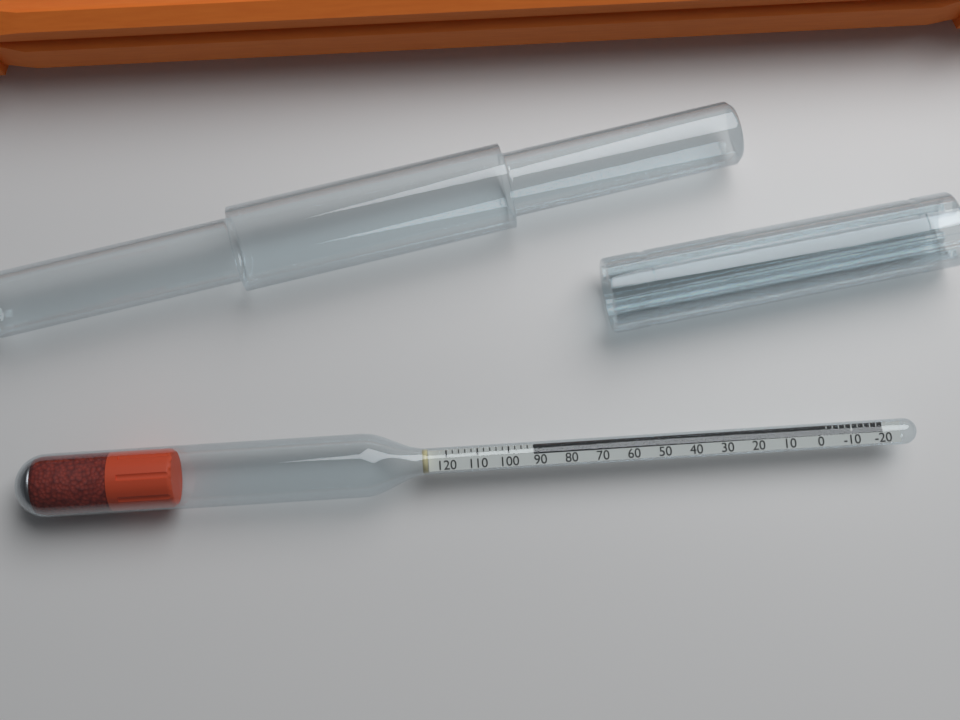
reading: 92 (no unit)
